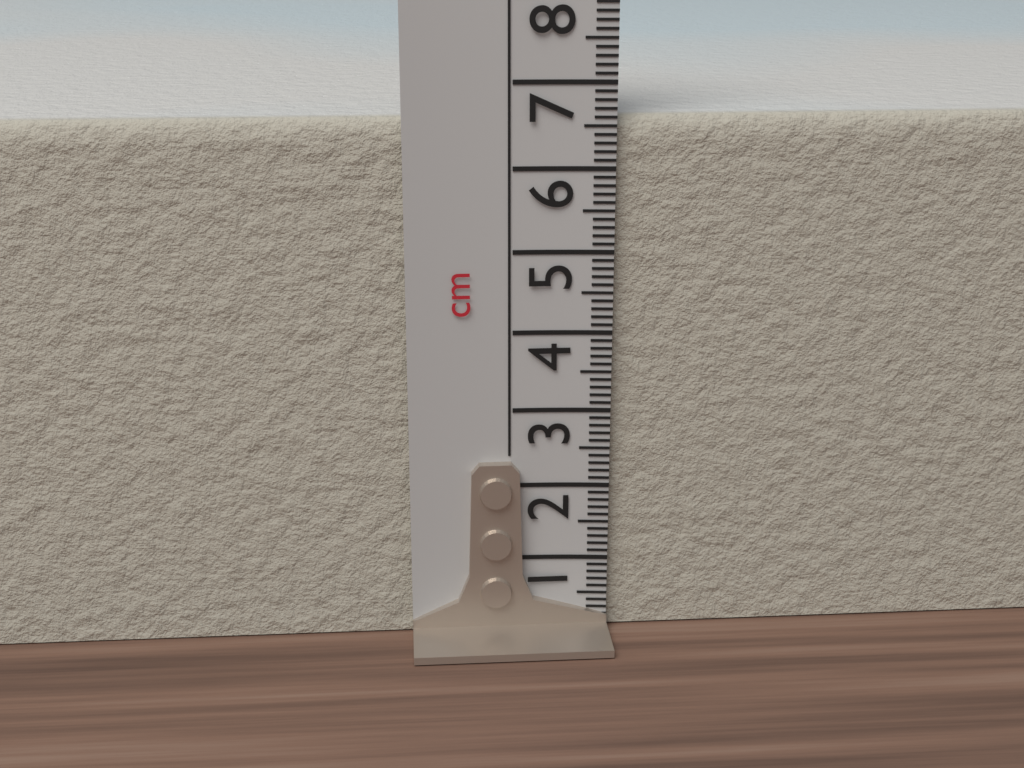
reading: 6.6 cm
